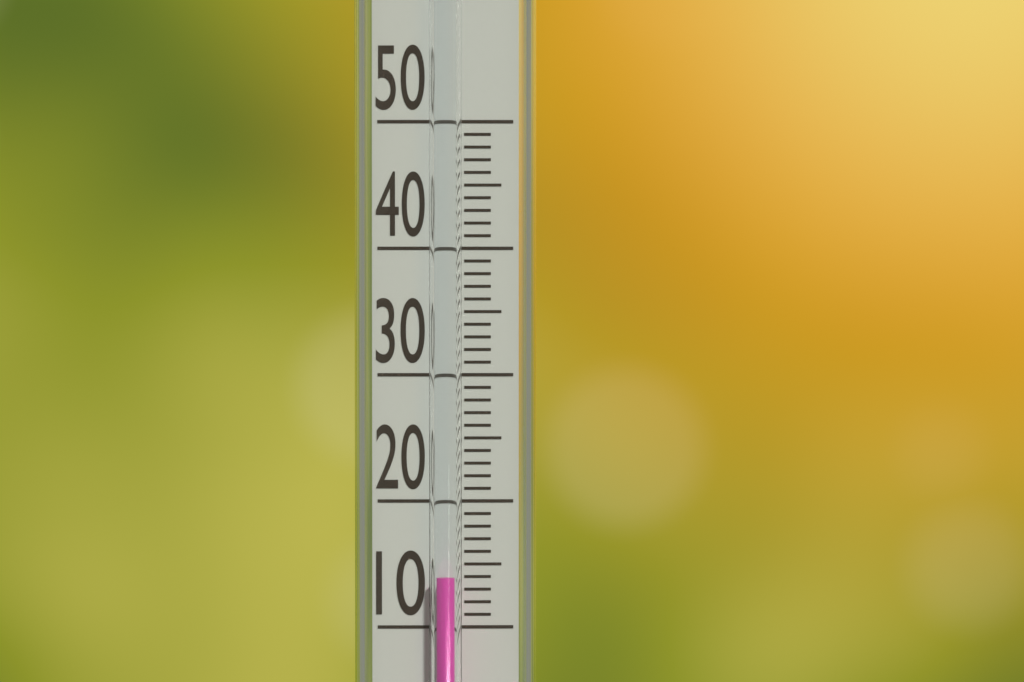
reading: 14 (no unit)
